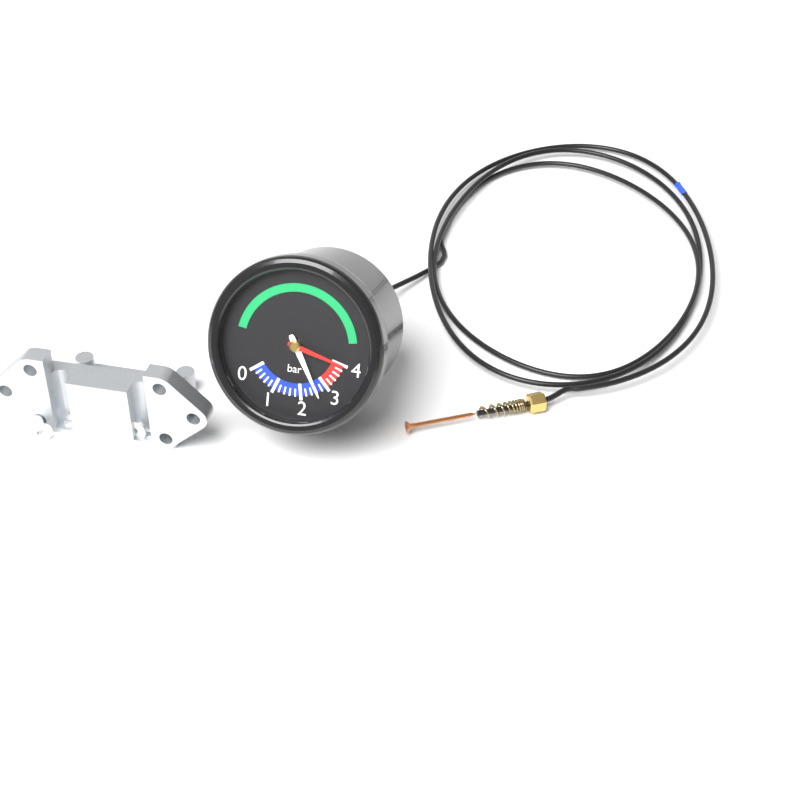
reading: 2.6 bar
